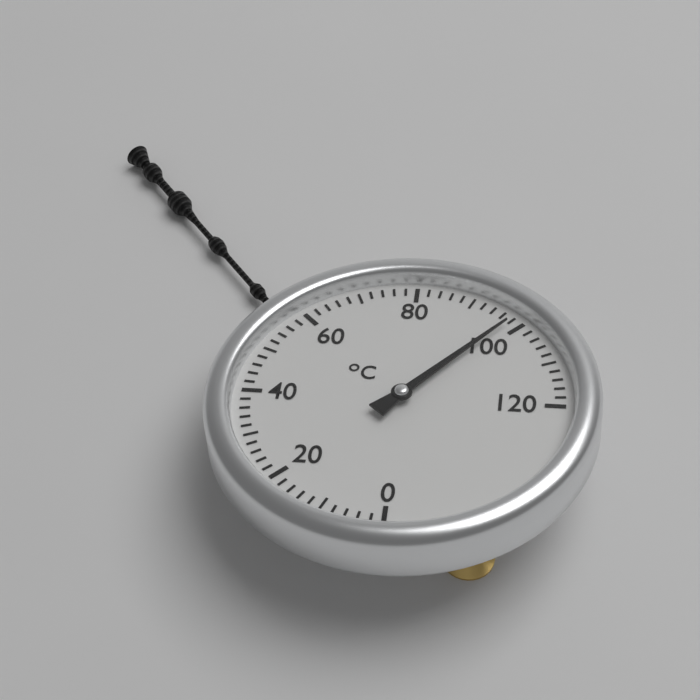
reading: 98 °C
